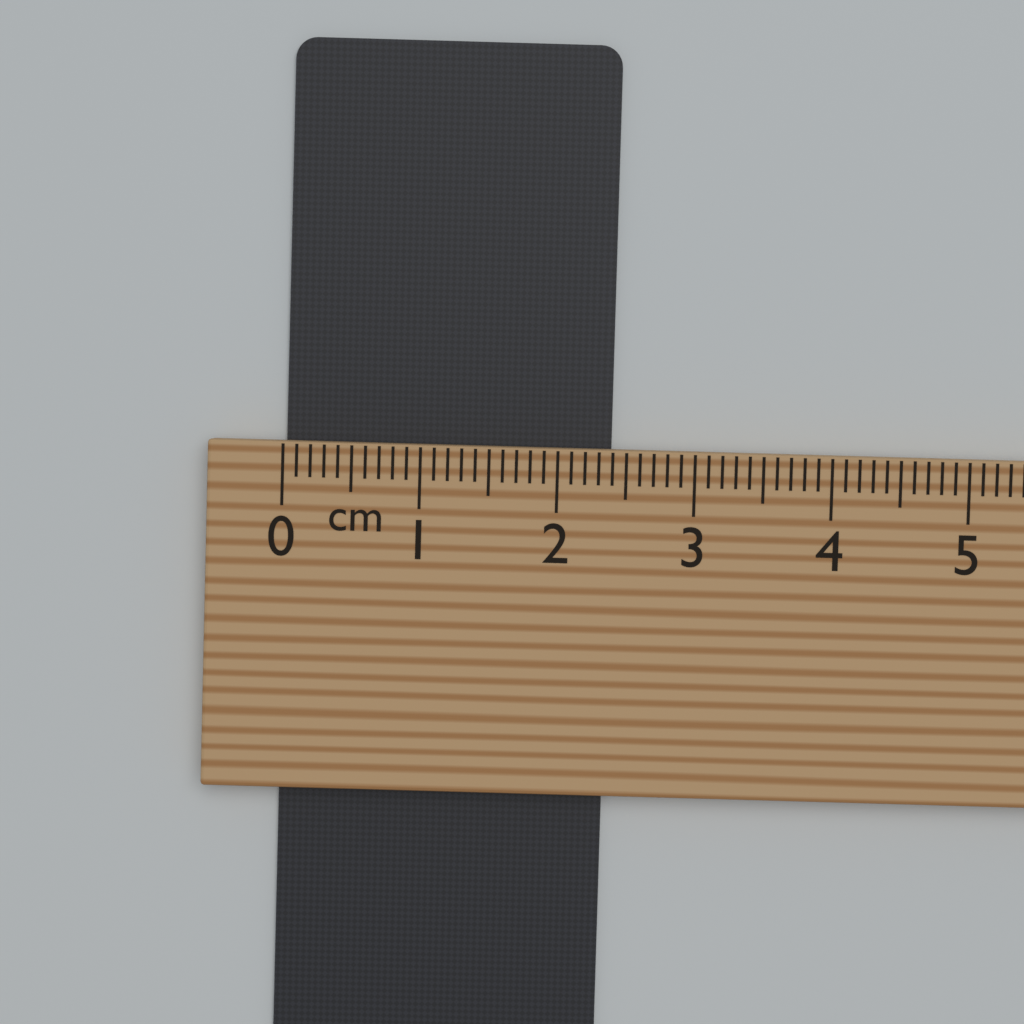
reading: 2.4 cm
